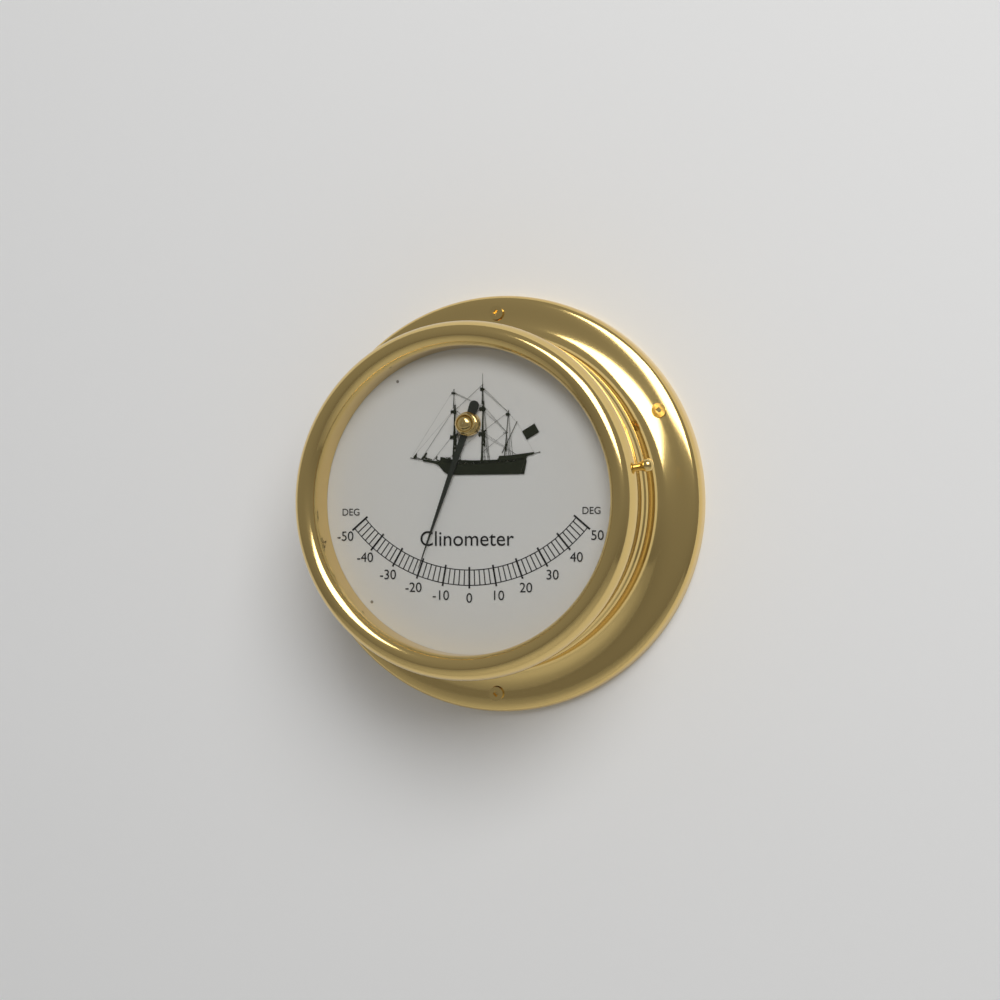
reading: -20 deg
